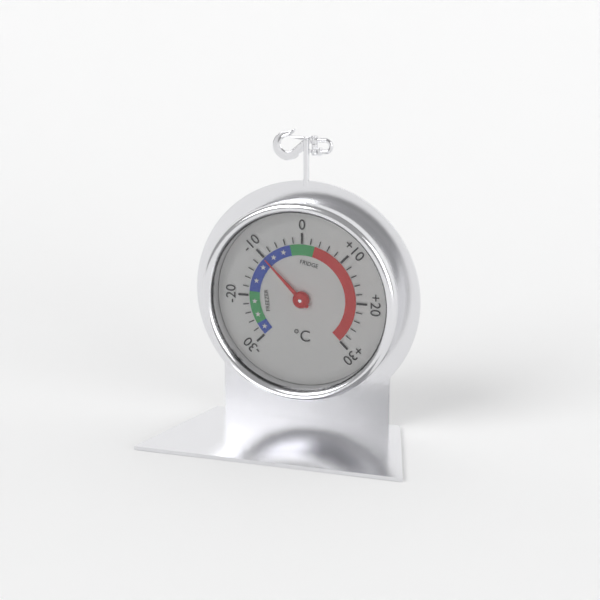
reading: -10 °C
